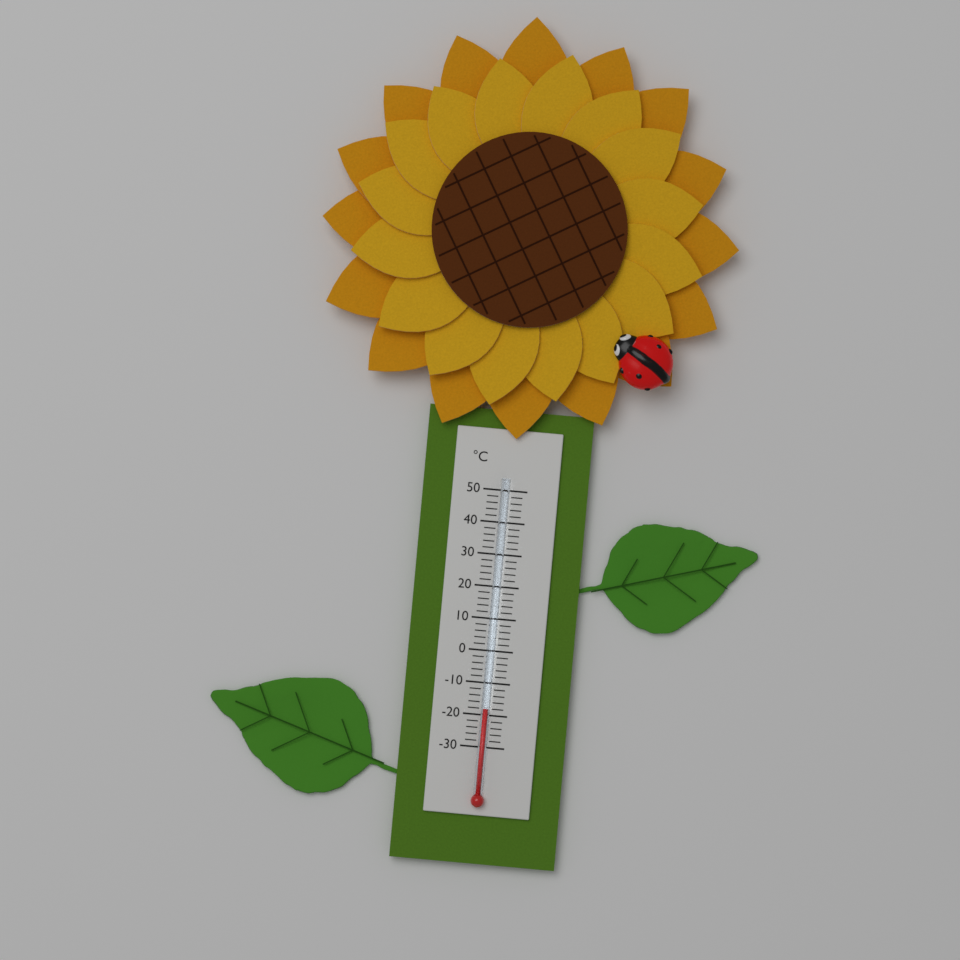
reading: -18 °C
